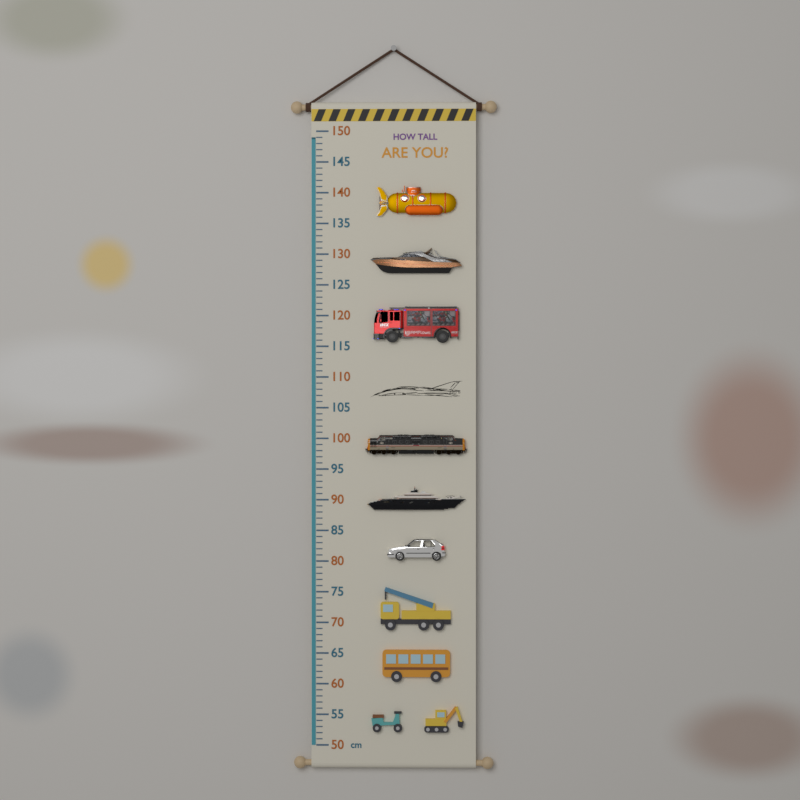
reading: 149 cm
